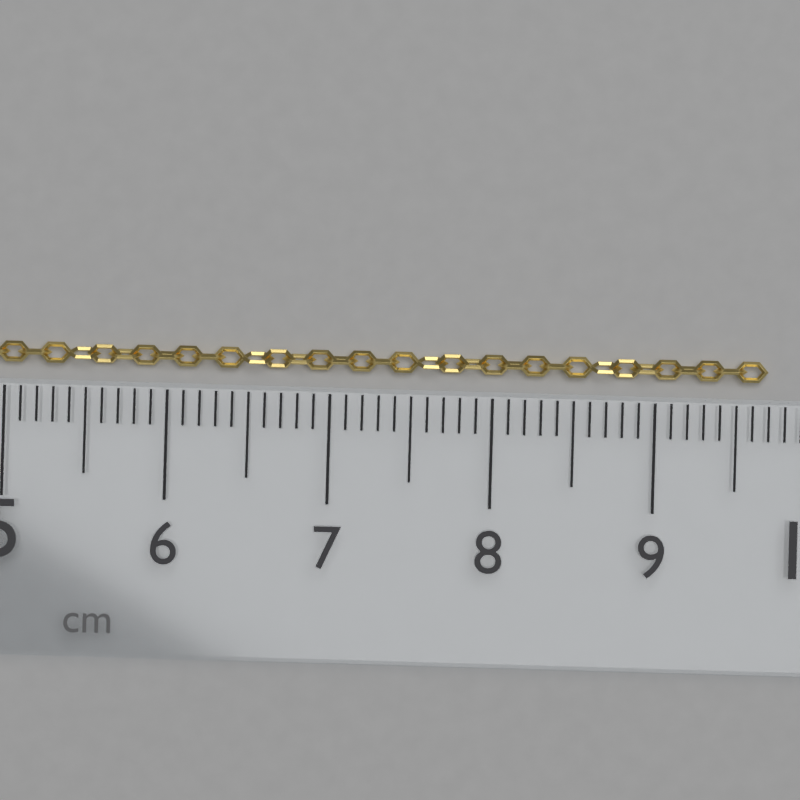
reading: 9.7 cm
